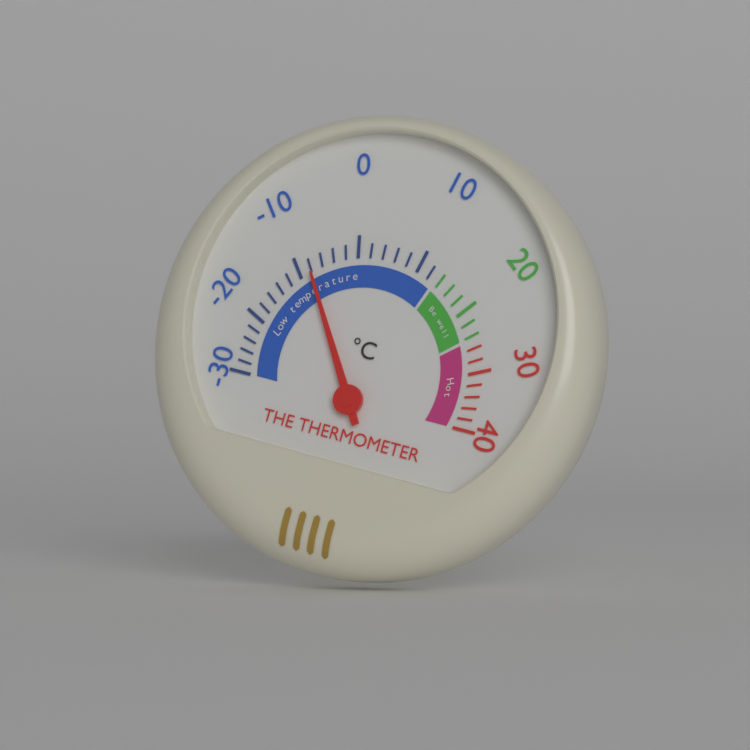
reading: -8 °C
